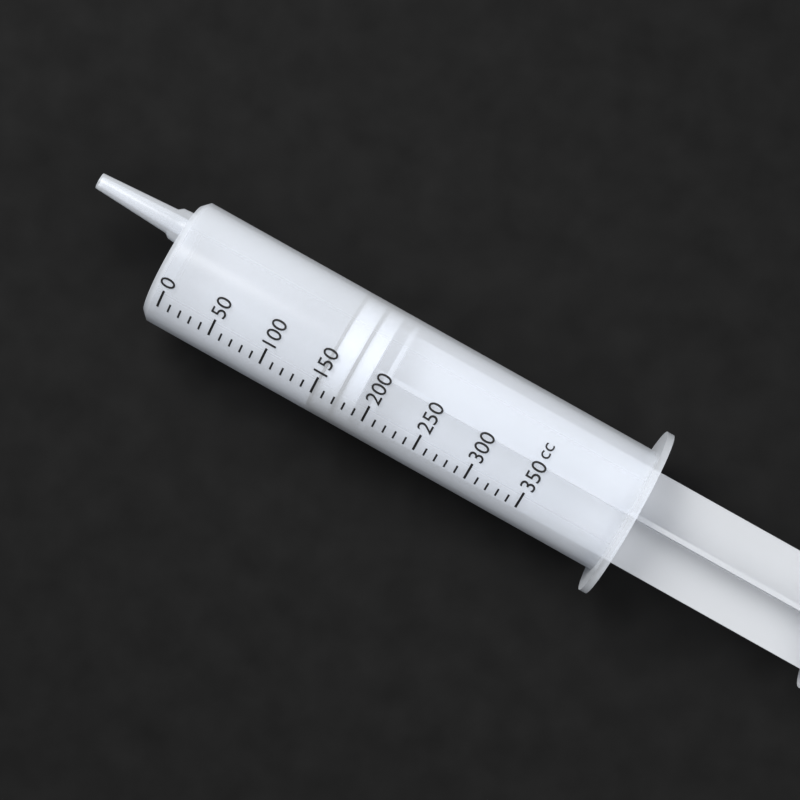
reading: 150 cc
